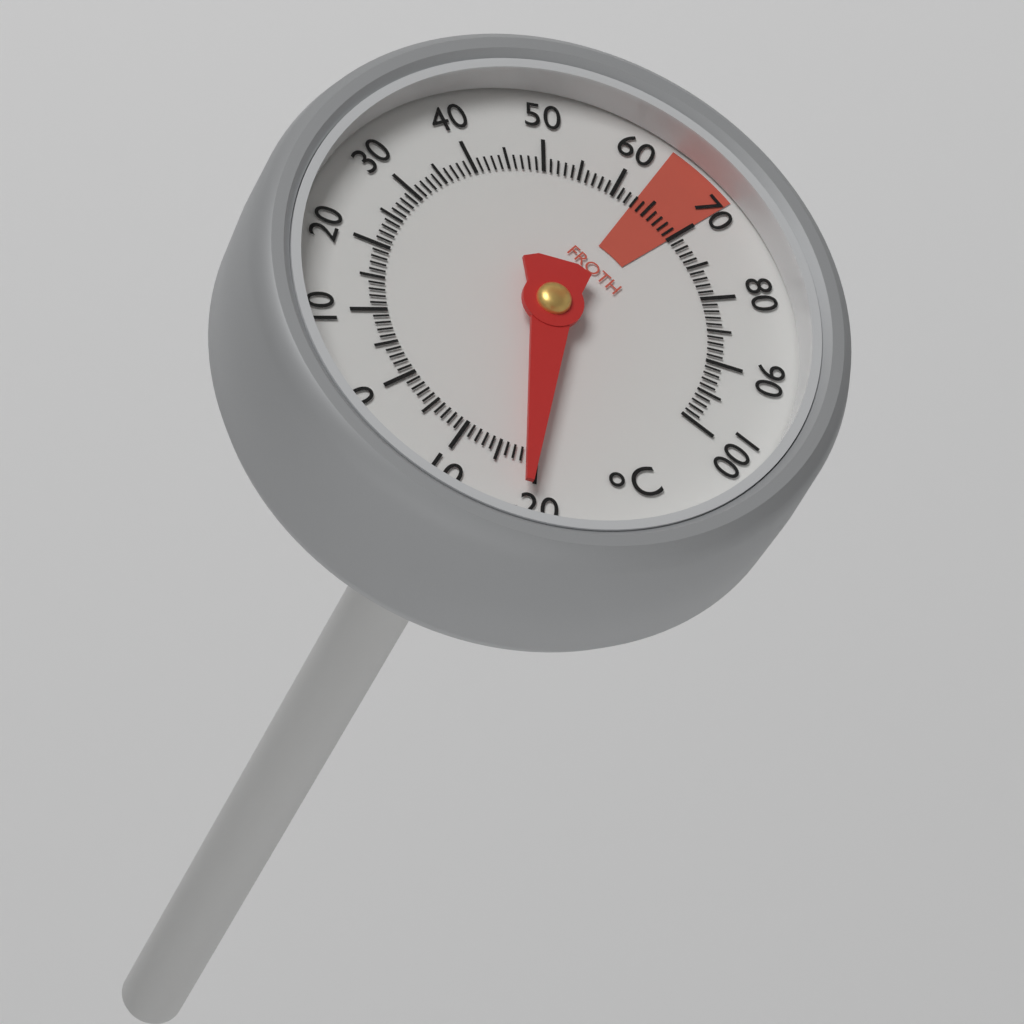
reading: -19 °C
